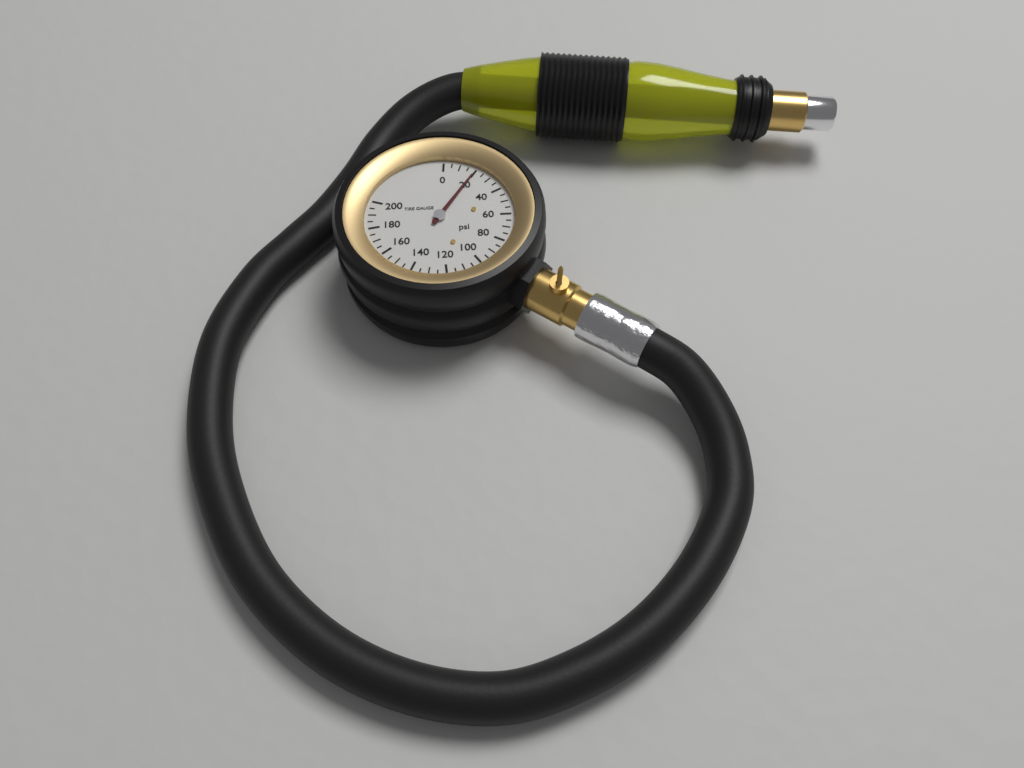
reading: 20 psi
